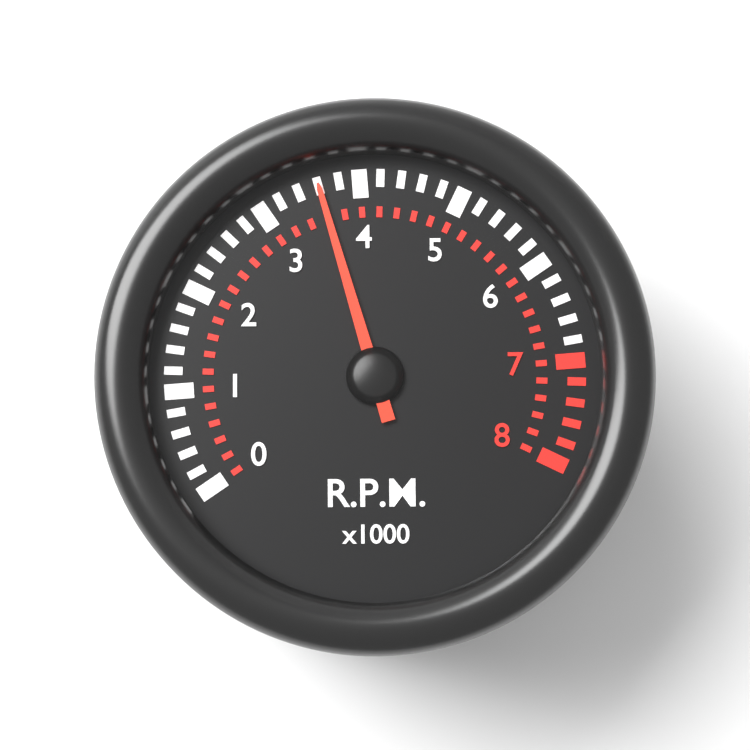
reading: 3.6 x1000 RPM
